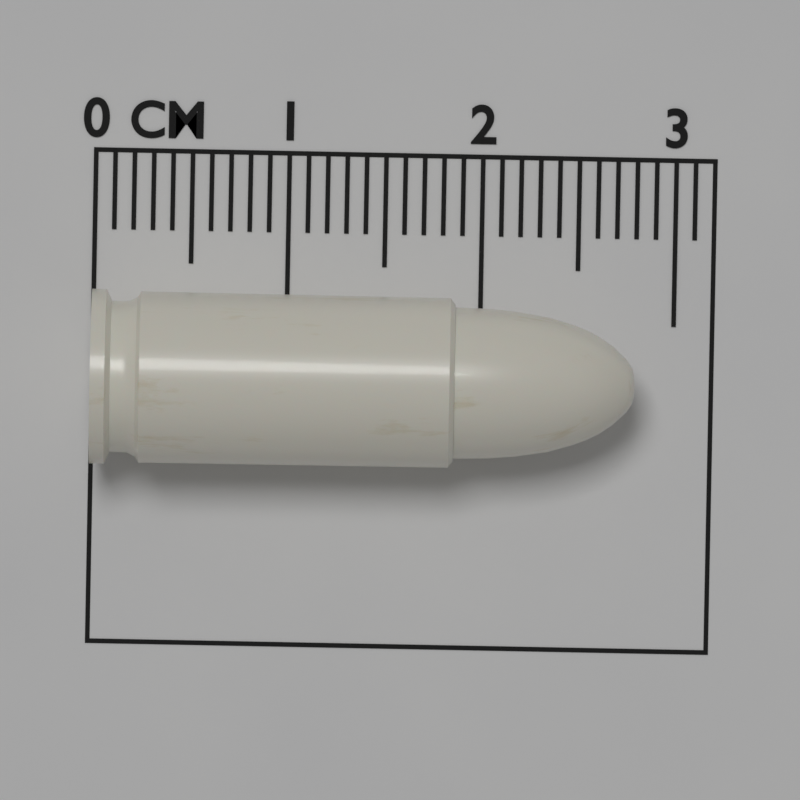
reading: 2.8 cm
